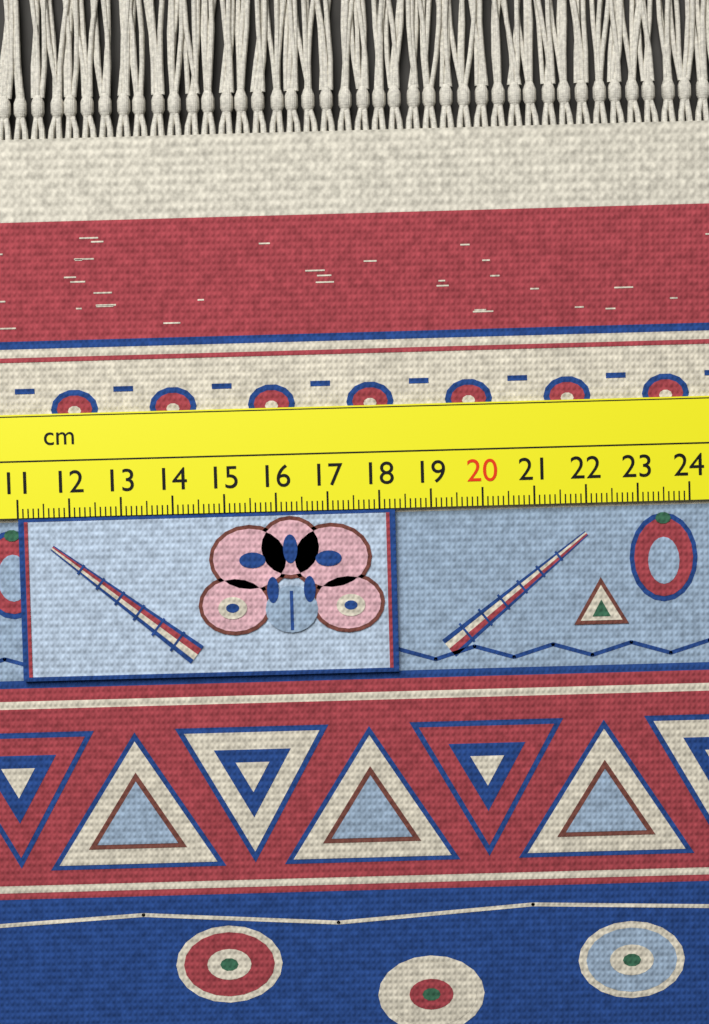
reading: 18.3 cm
